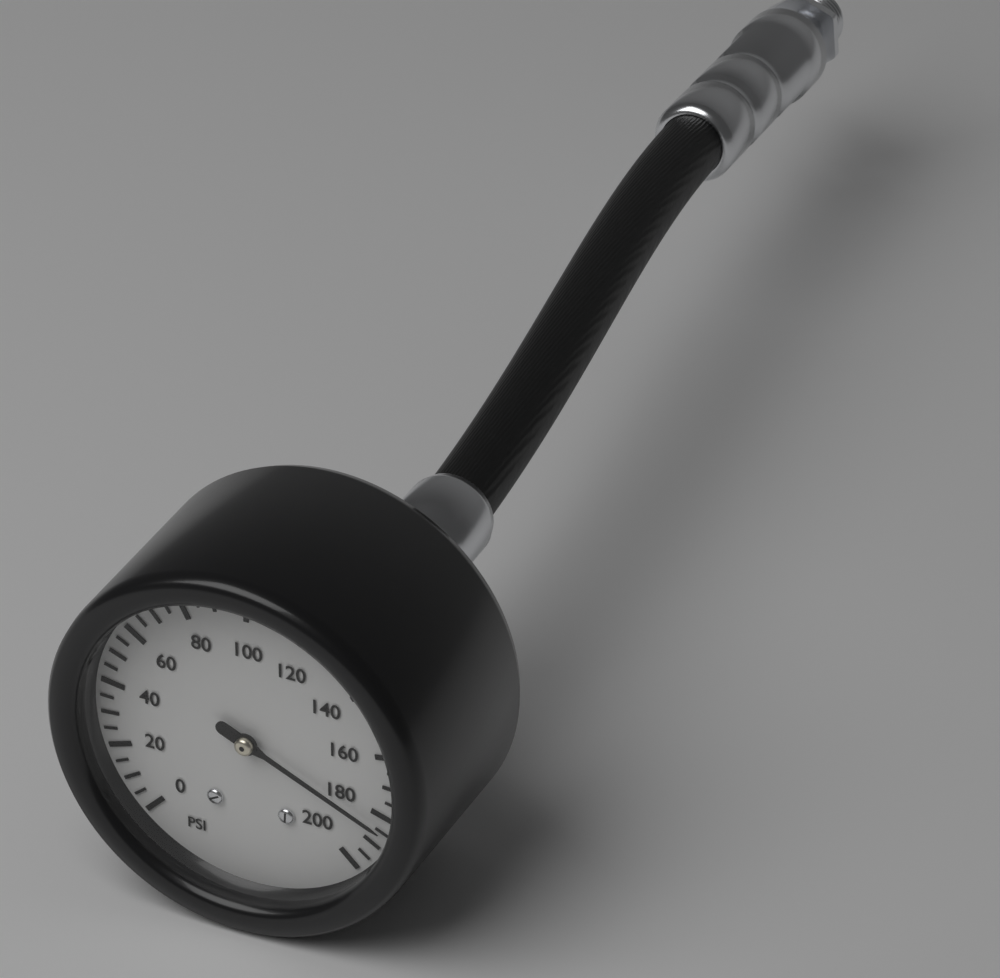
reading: 185 psi
